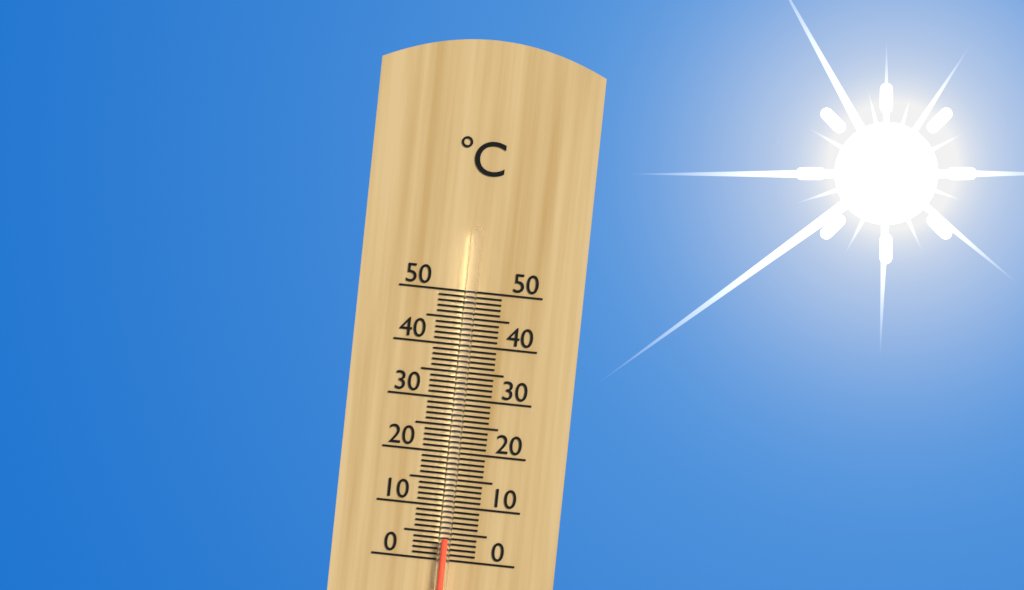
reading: 4 °C
